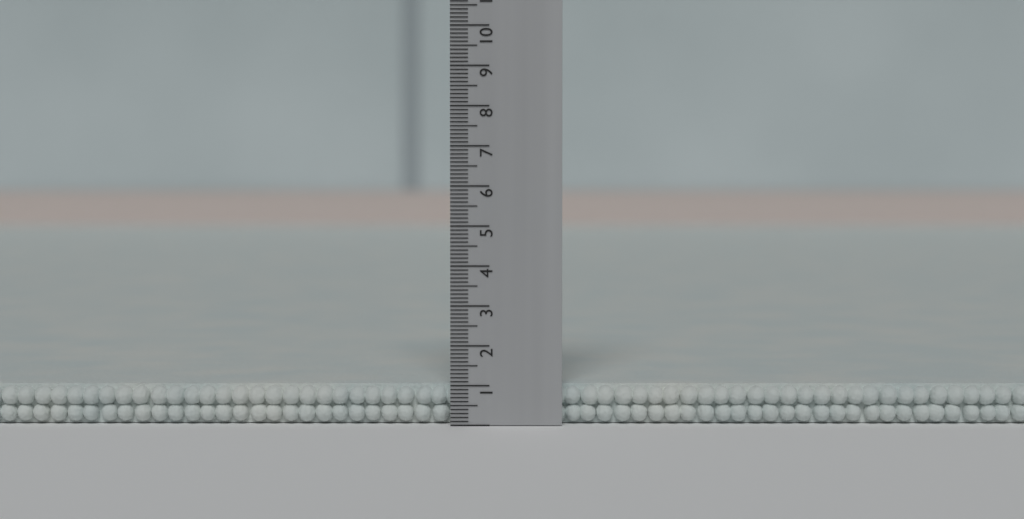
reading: 1.0 (no unit)
